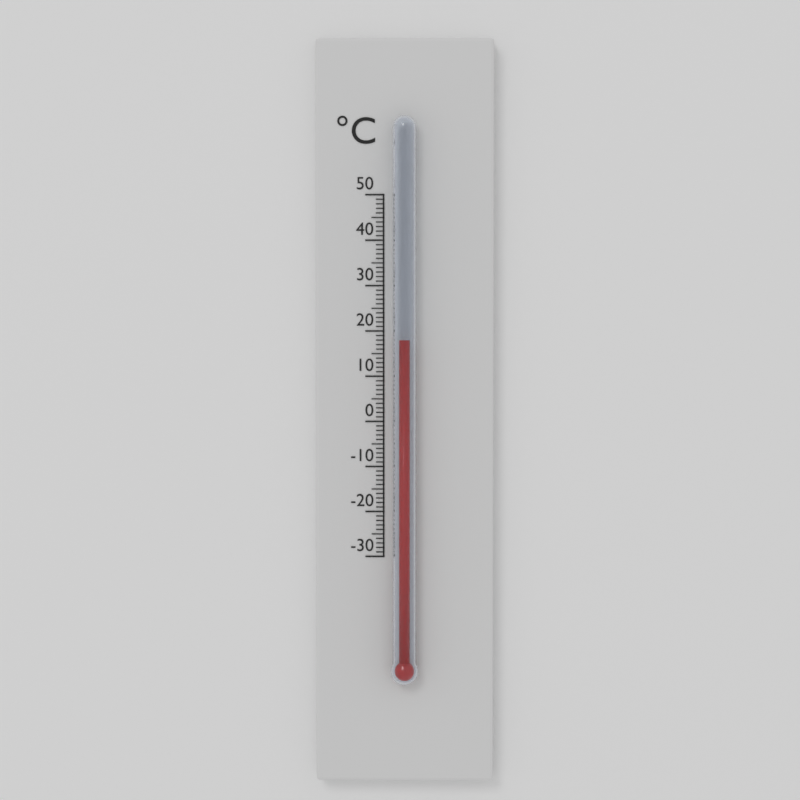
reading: 18 °C
